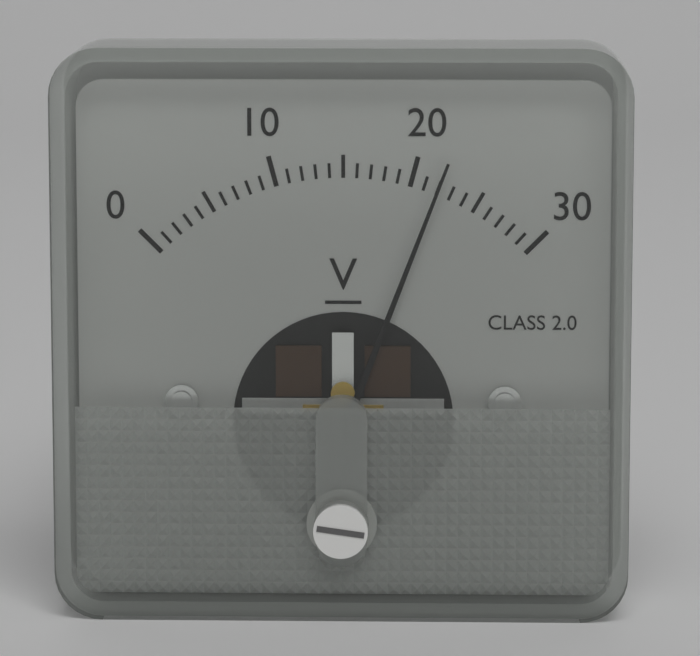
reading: 22 V
